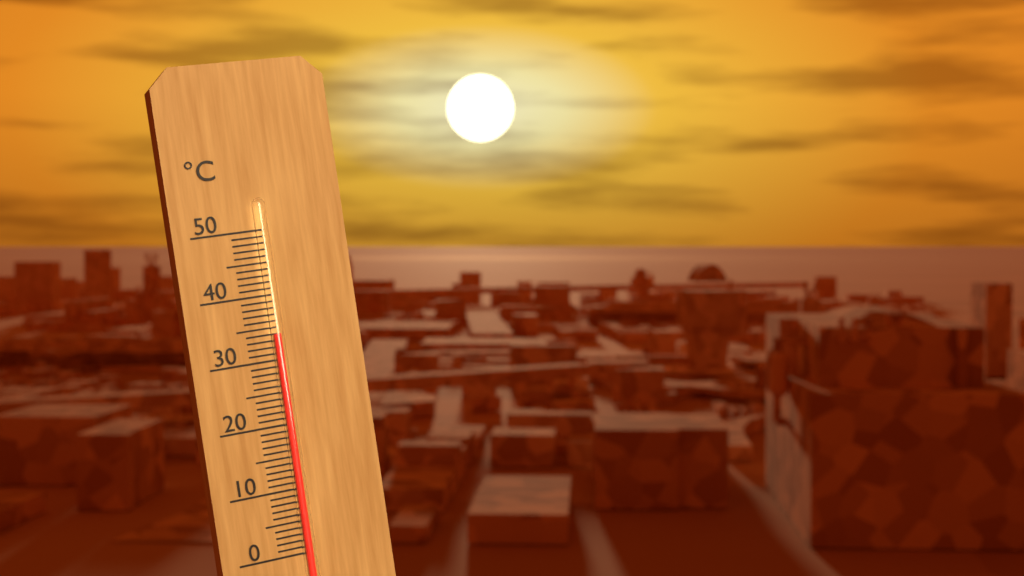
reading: 34 °C
